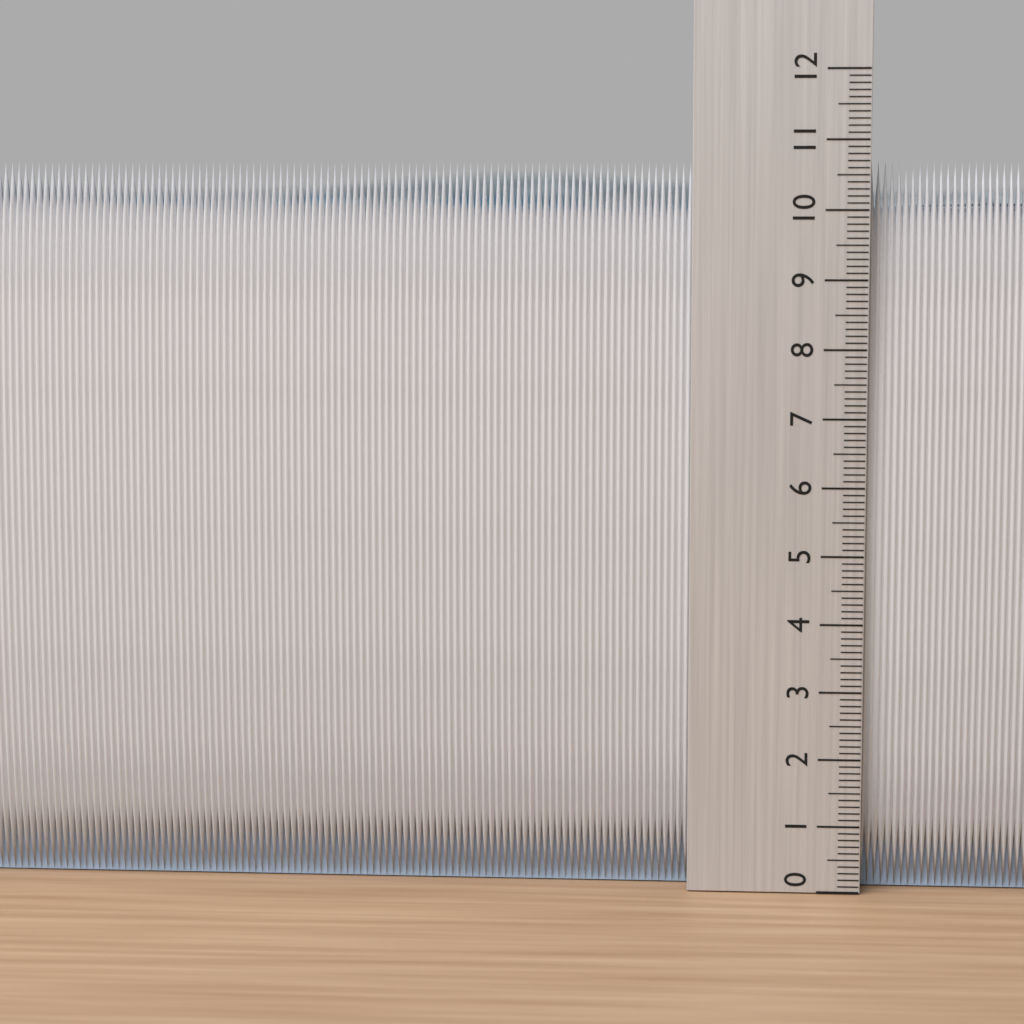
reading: 10.7 (no unit)
